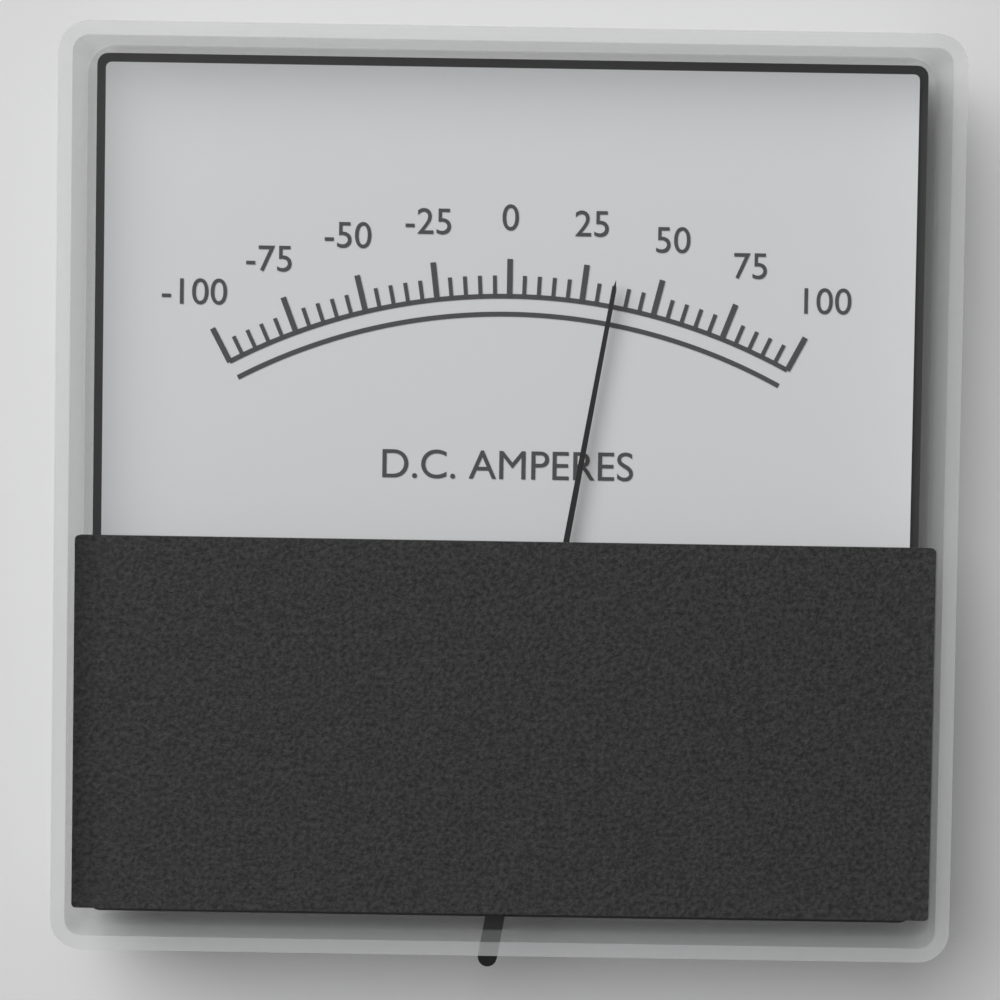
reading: 35 A
